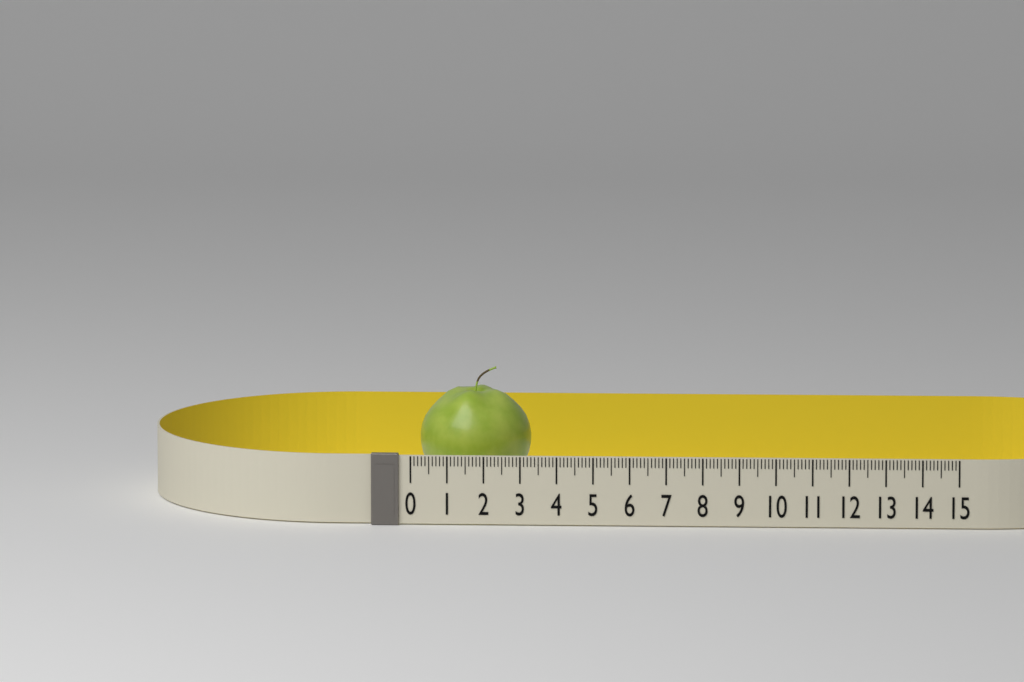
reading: 3.1 (no unit)
